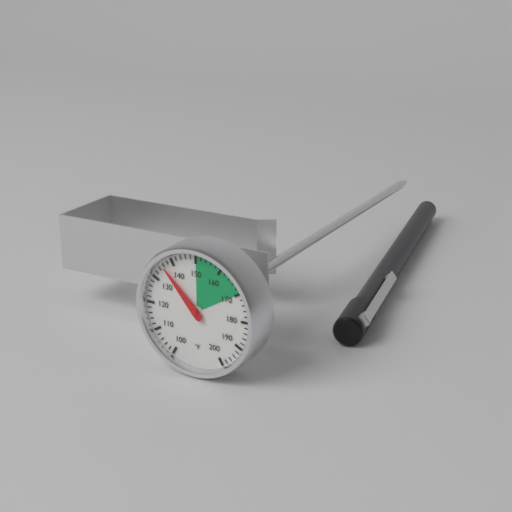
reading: 136 °F
